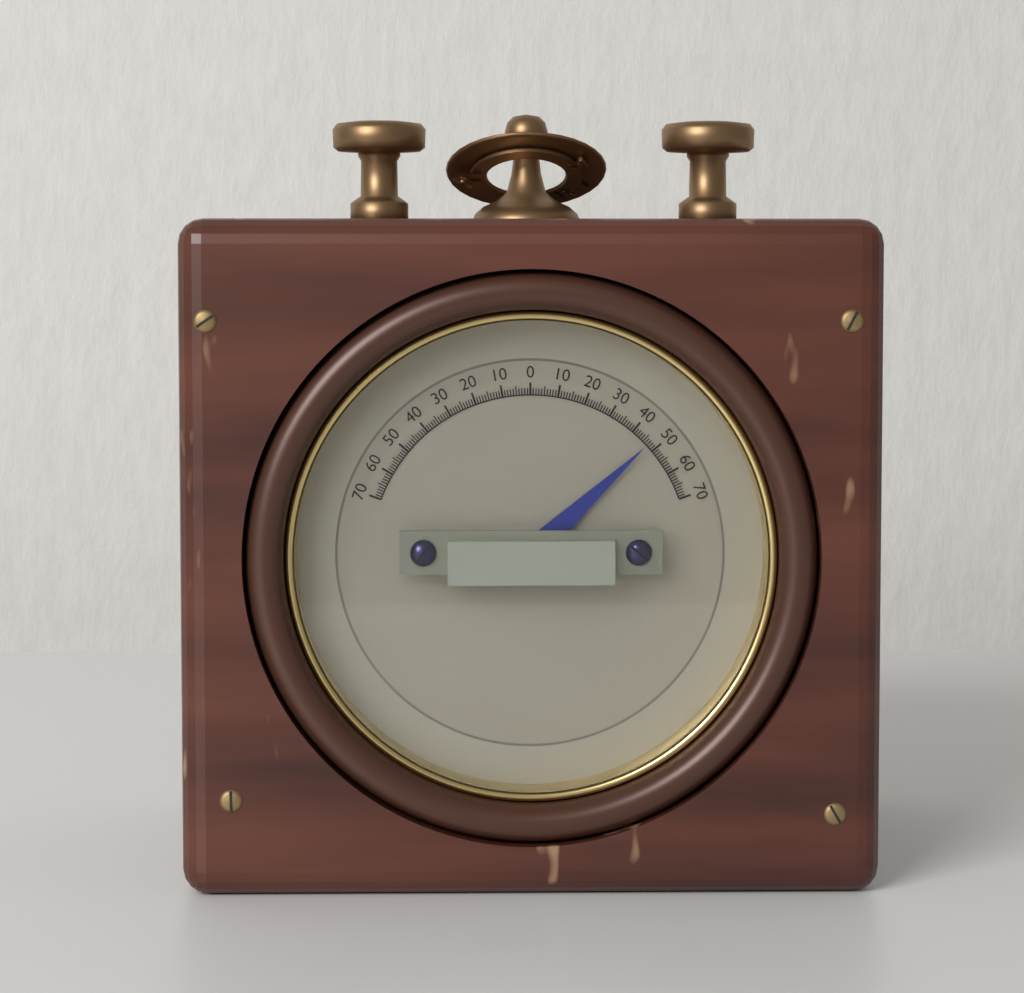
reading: 47 (no unit)
